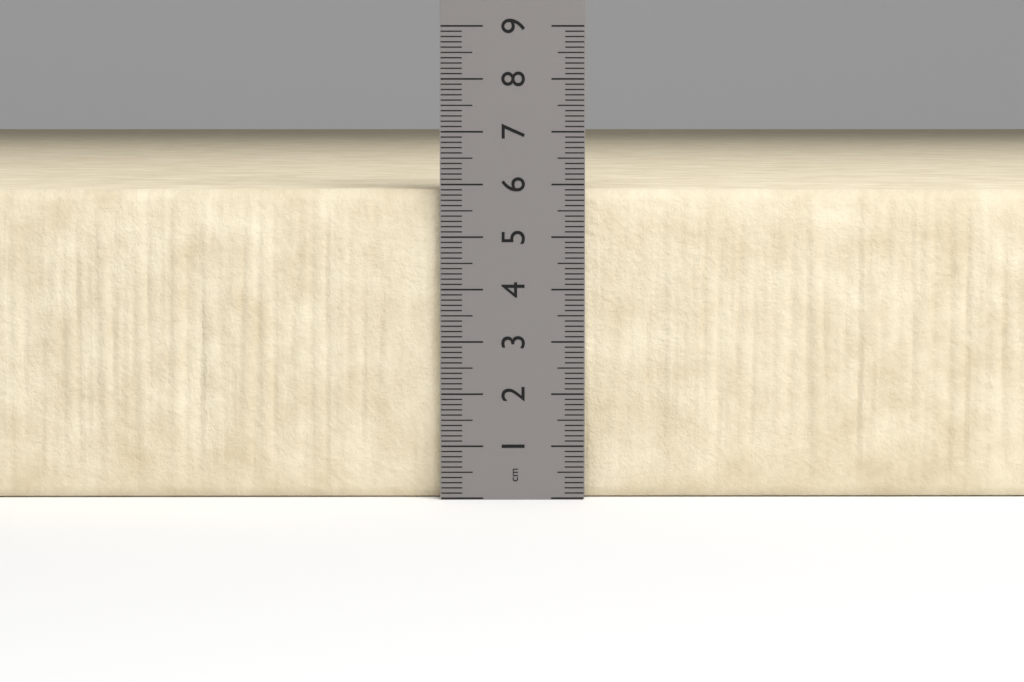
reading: 5.9 cm
